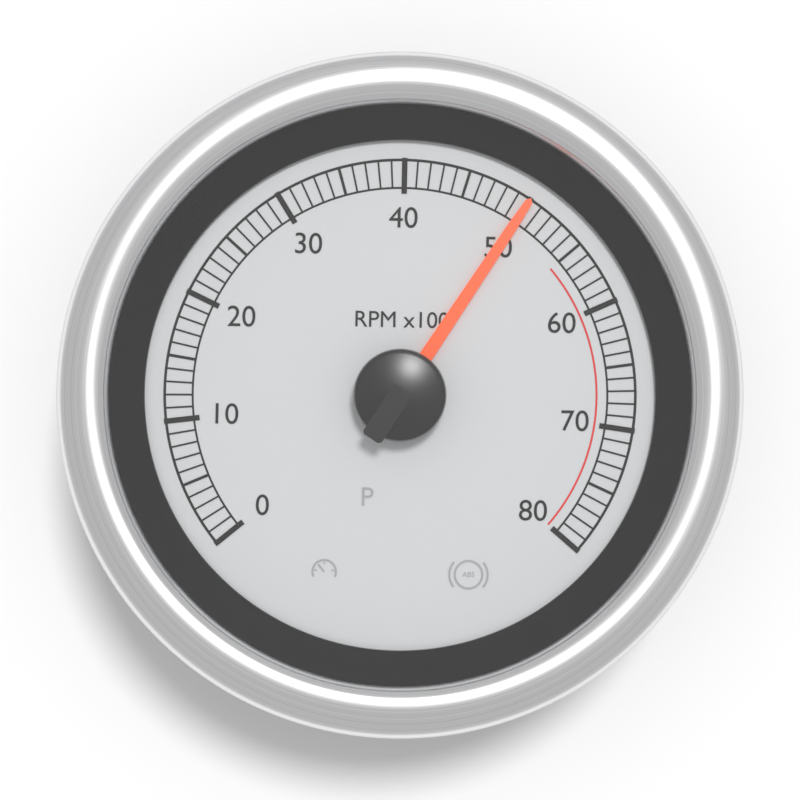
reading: 50 RPM x100
